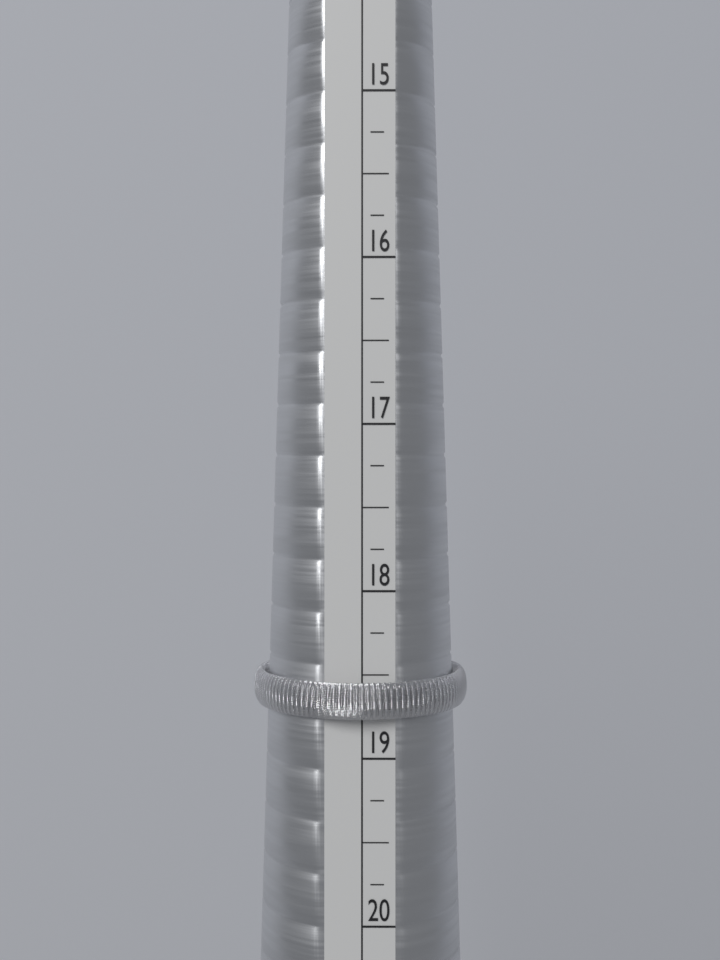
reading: 18.75 (no unit)
